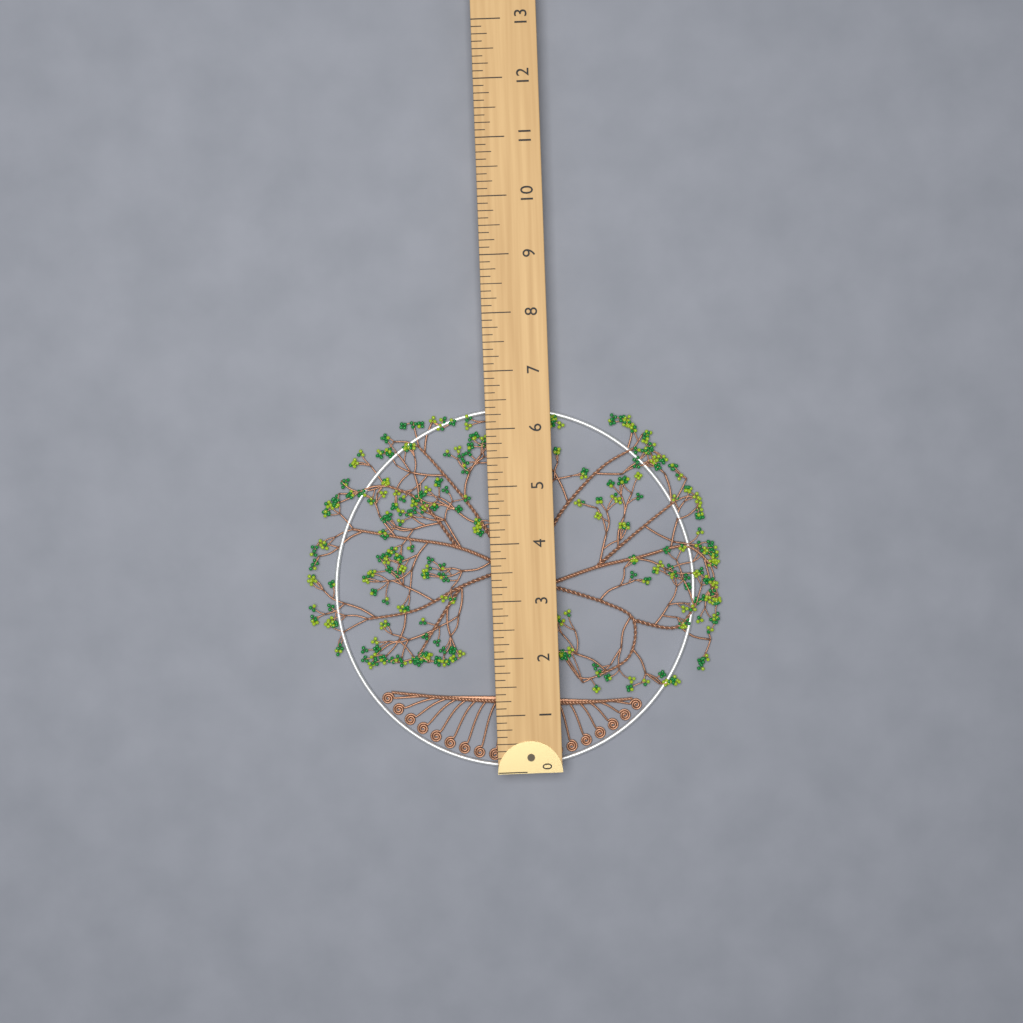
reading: 6.375 (no unit)
